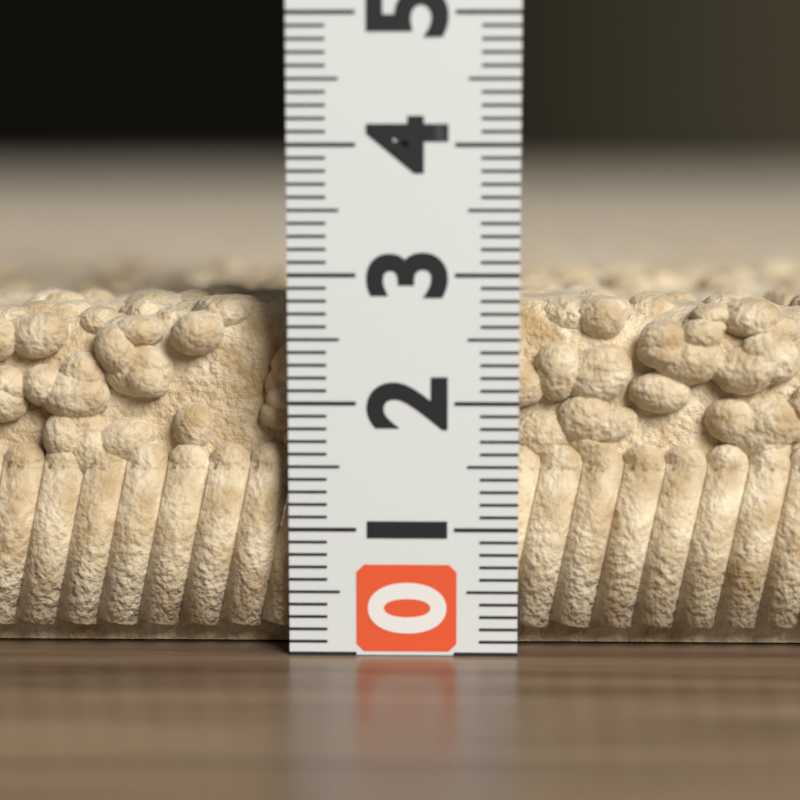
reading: 2.8 (no unit)
